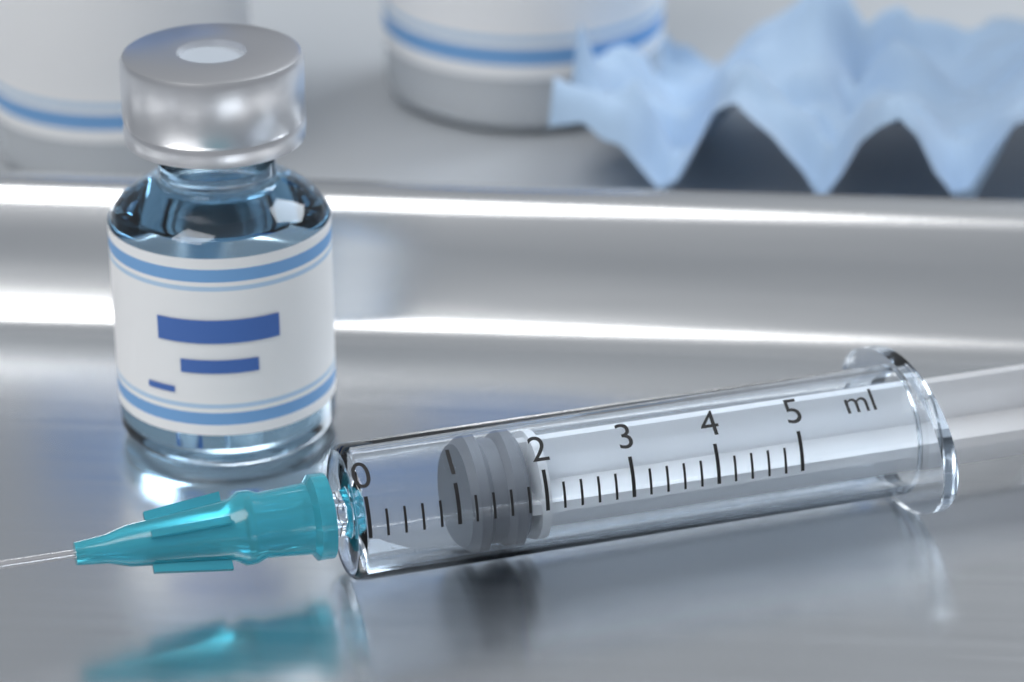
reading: 1.2 ml
